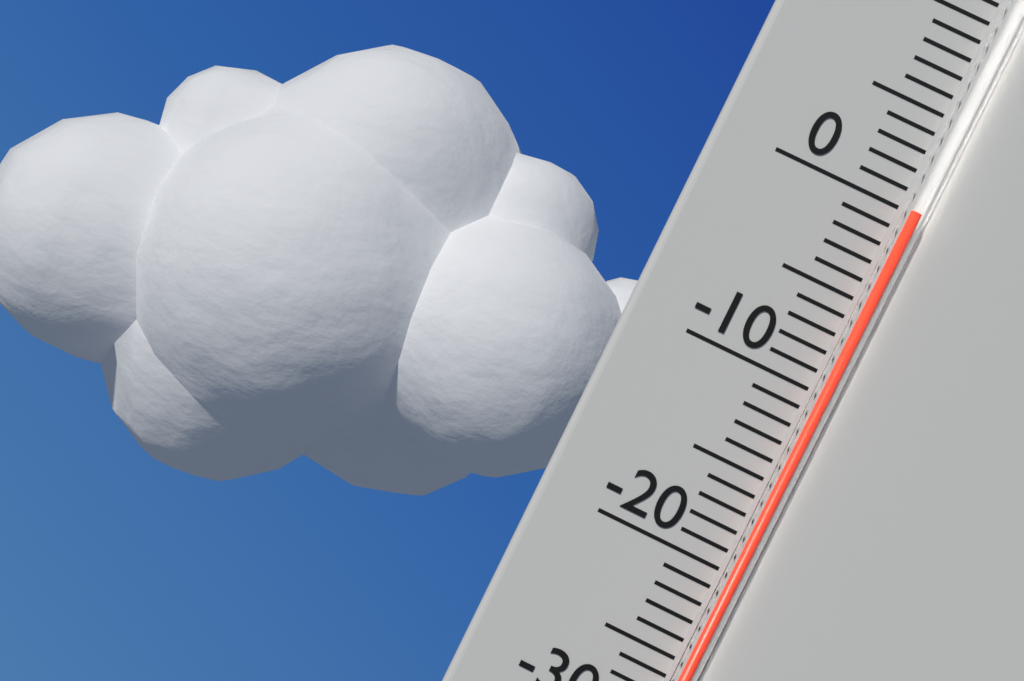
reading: 0 °C
